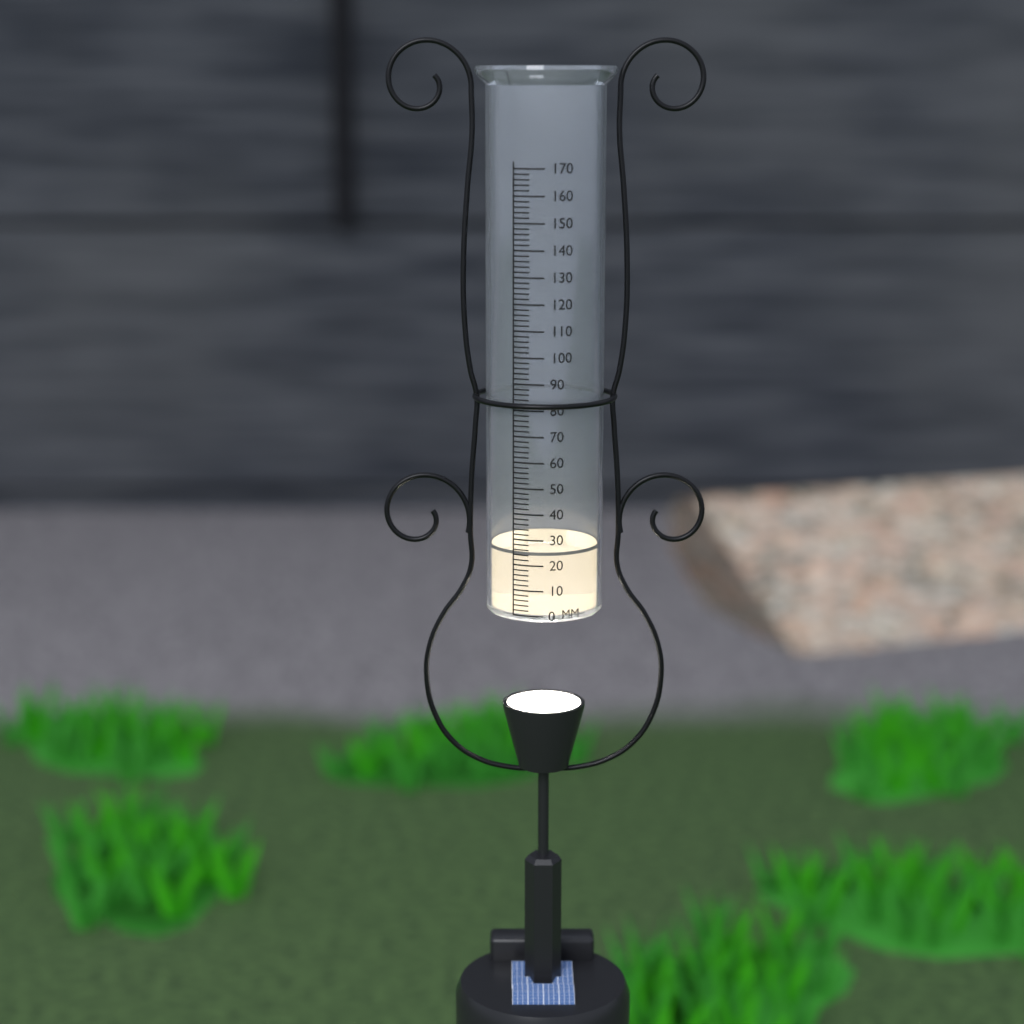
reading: 25 mm
